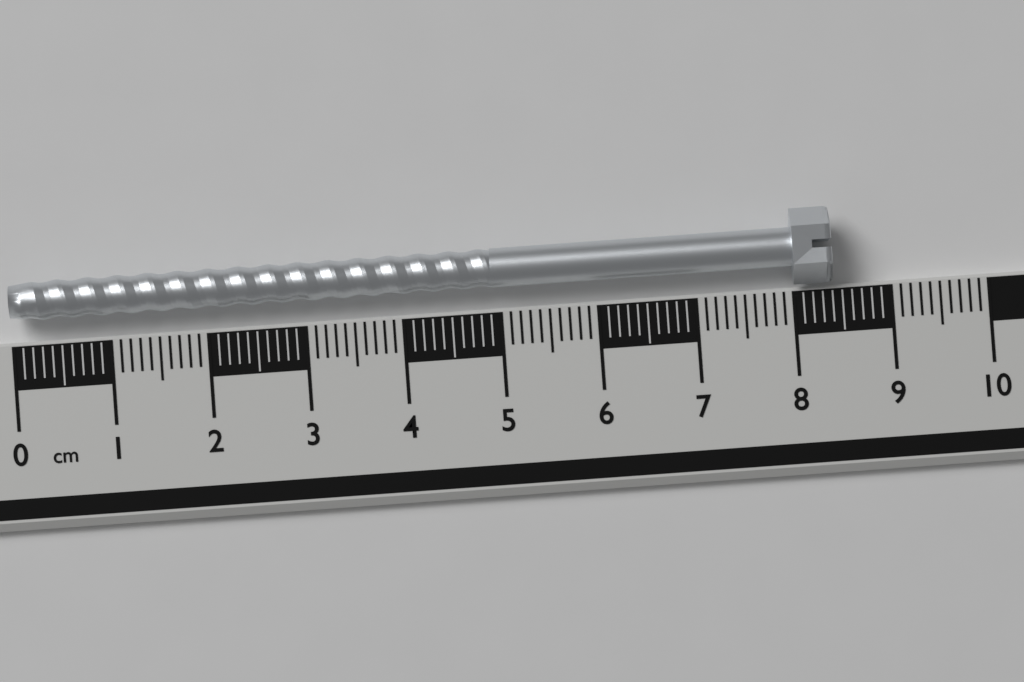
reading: 8.4 cm
